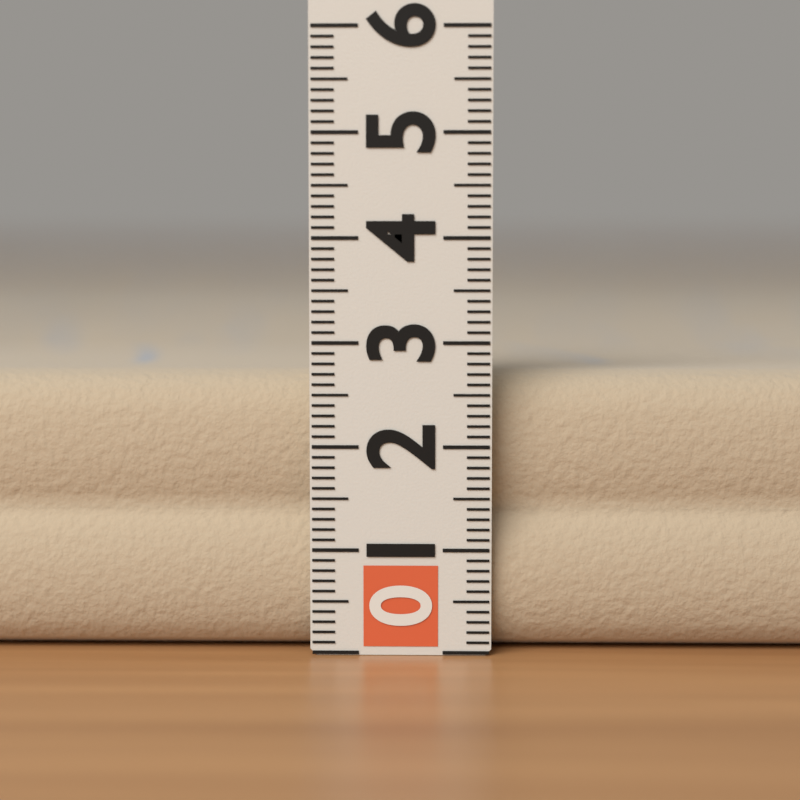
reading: 2.7 (no unit)
